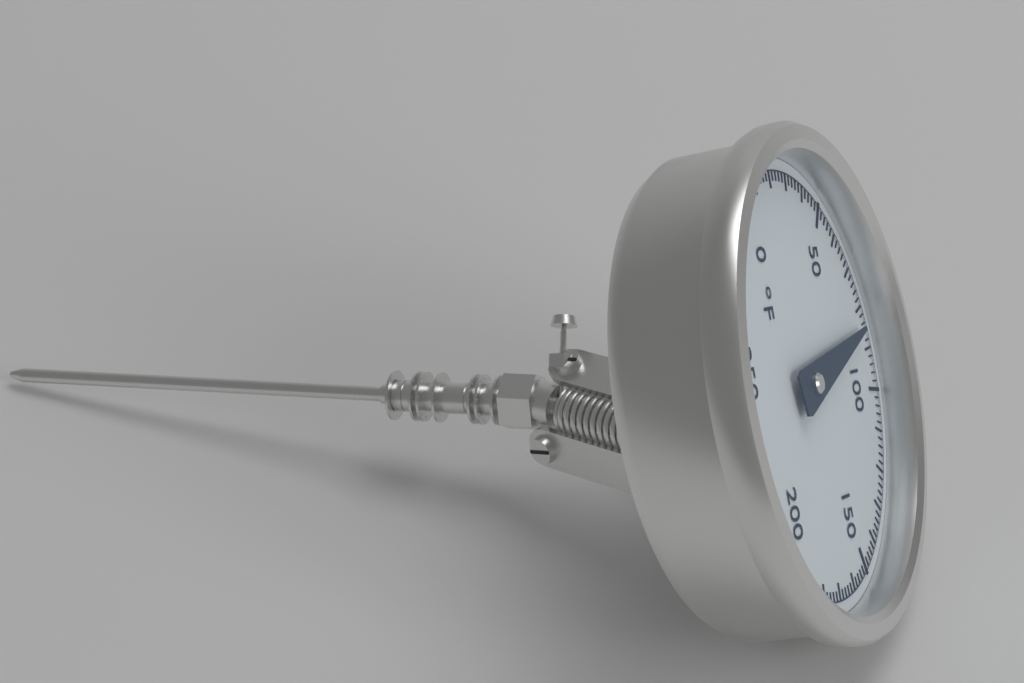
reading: 84 °F
